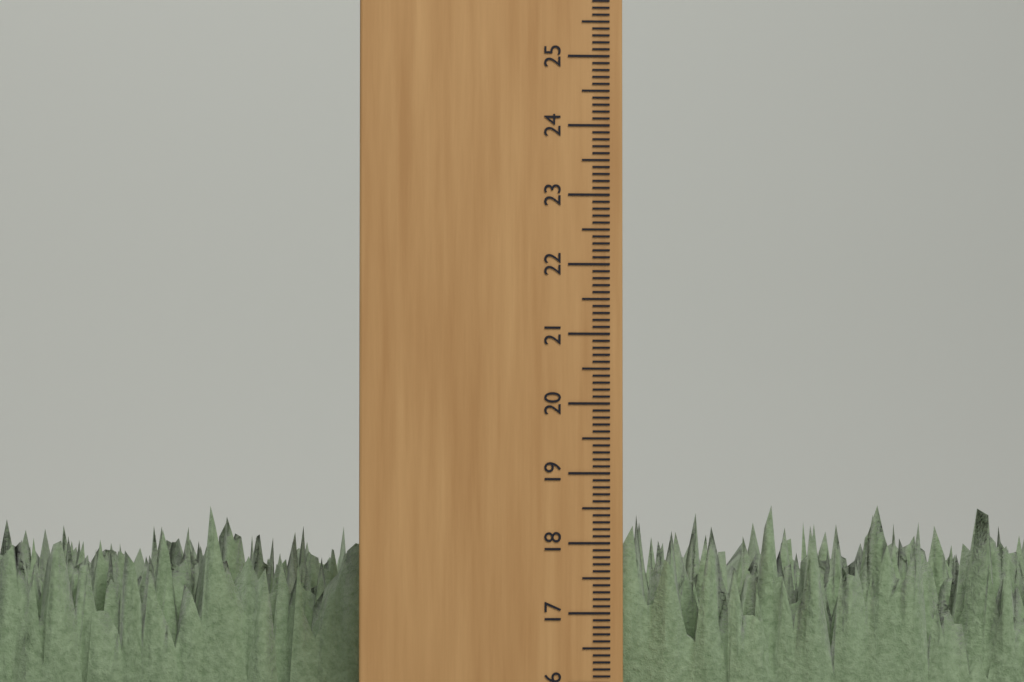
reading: 18.6 cm
